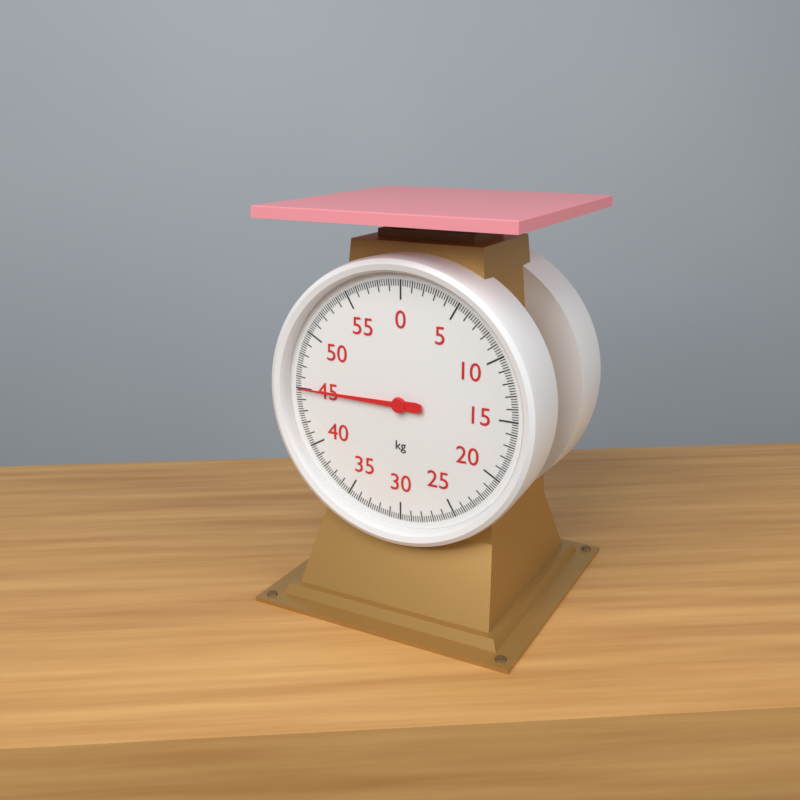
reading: 45.0 kg
